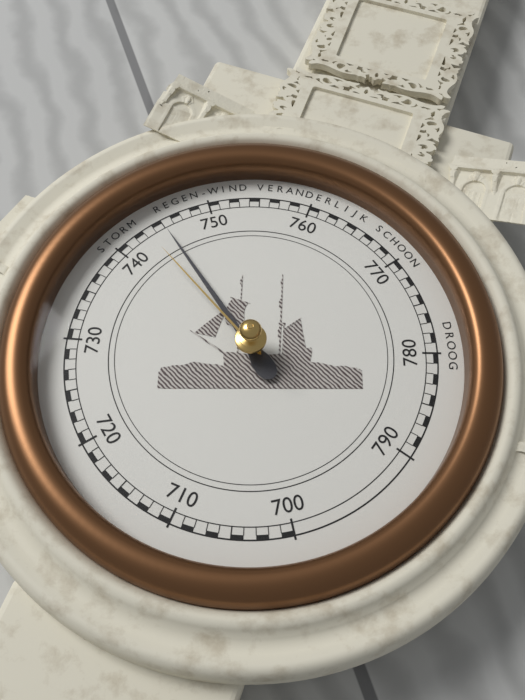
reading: 745 mmHg
